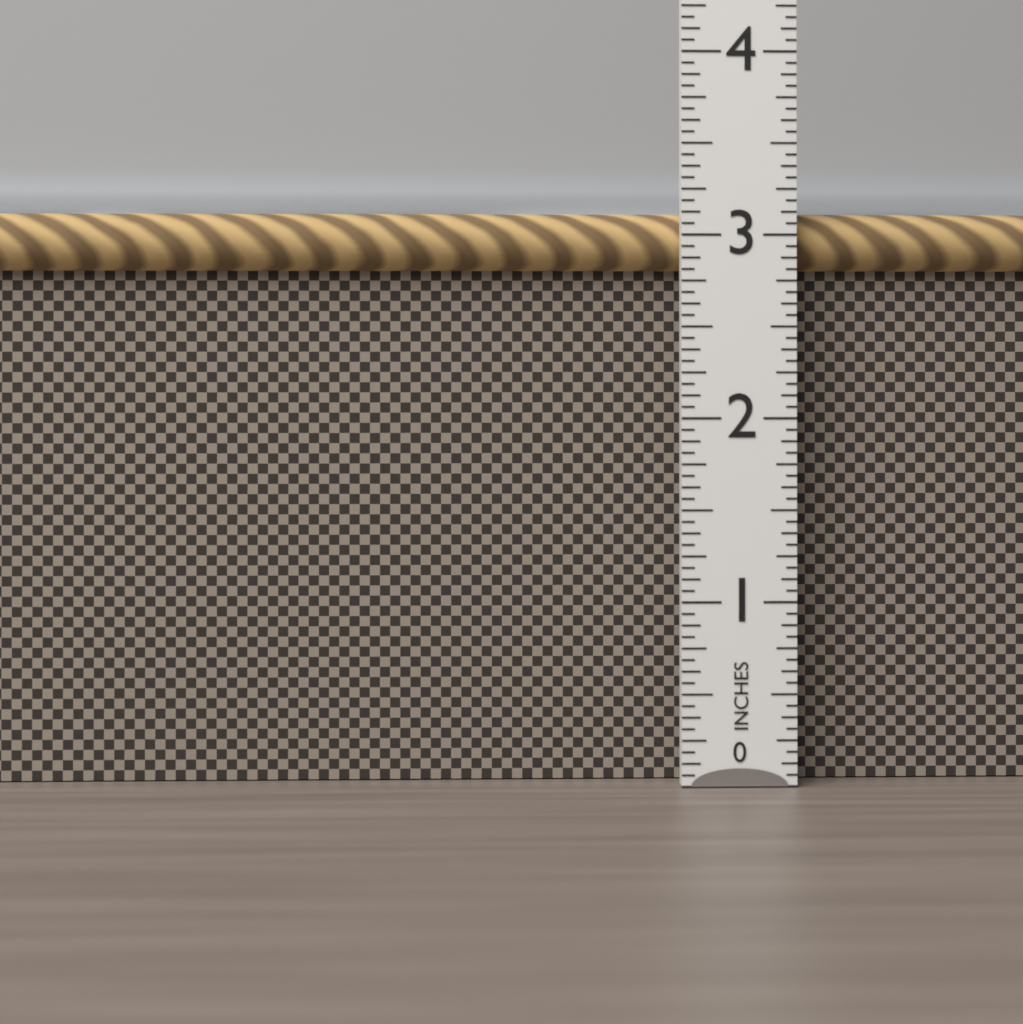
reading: 3.1250 in
